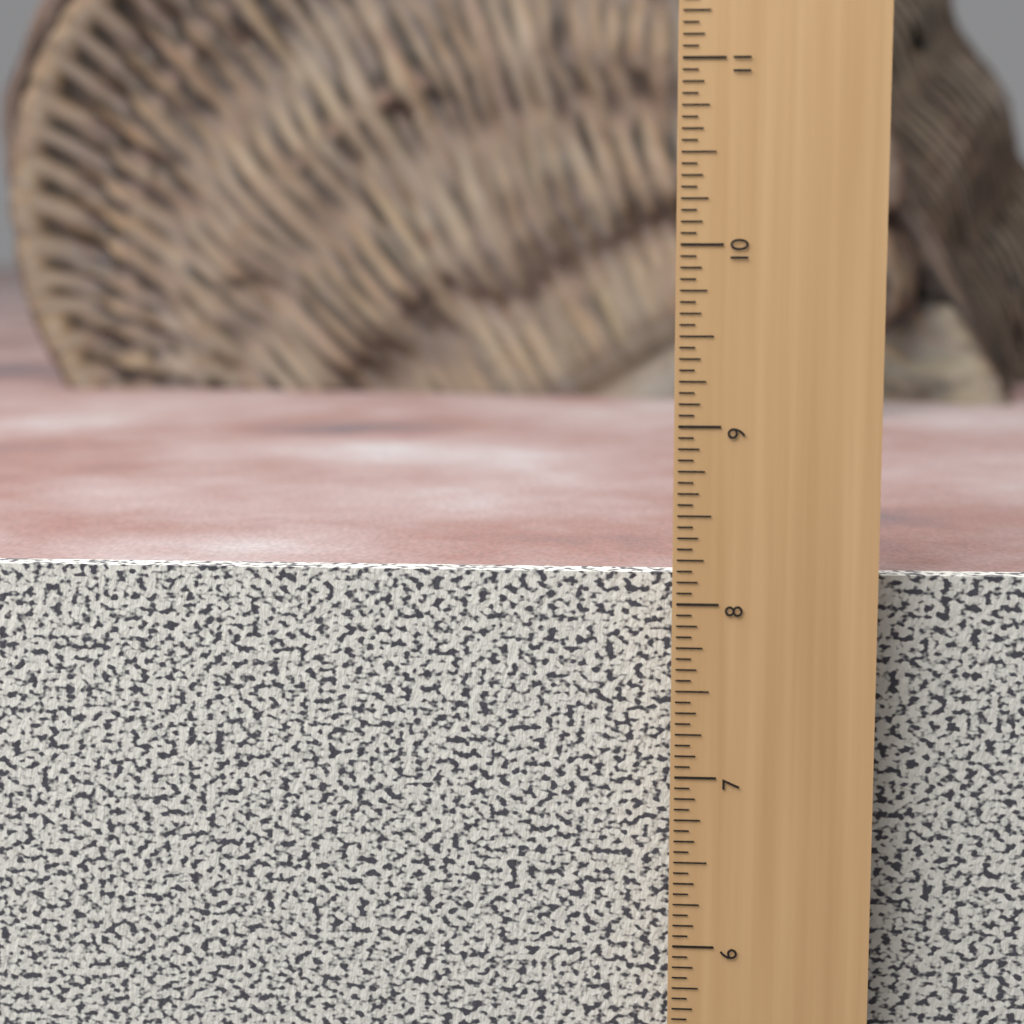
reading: 8.1250 in
